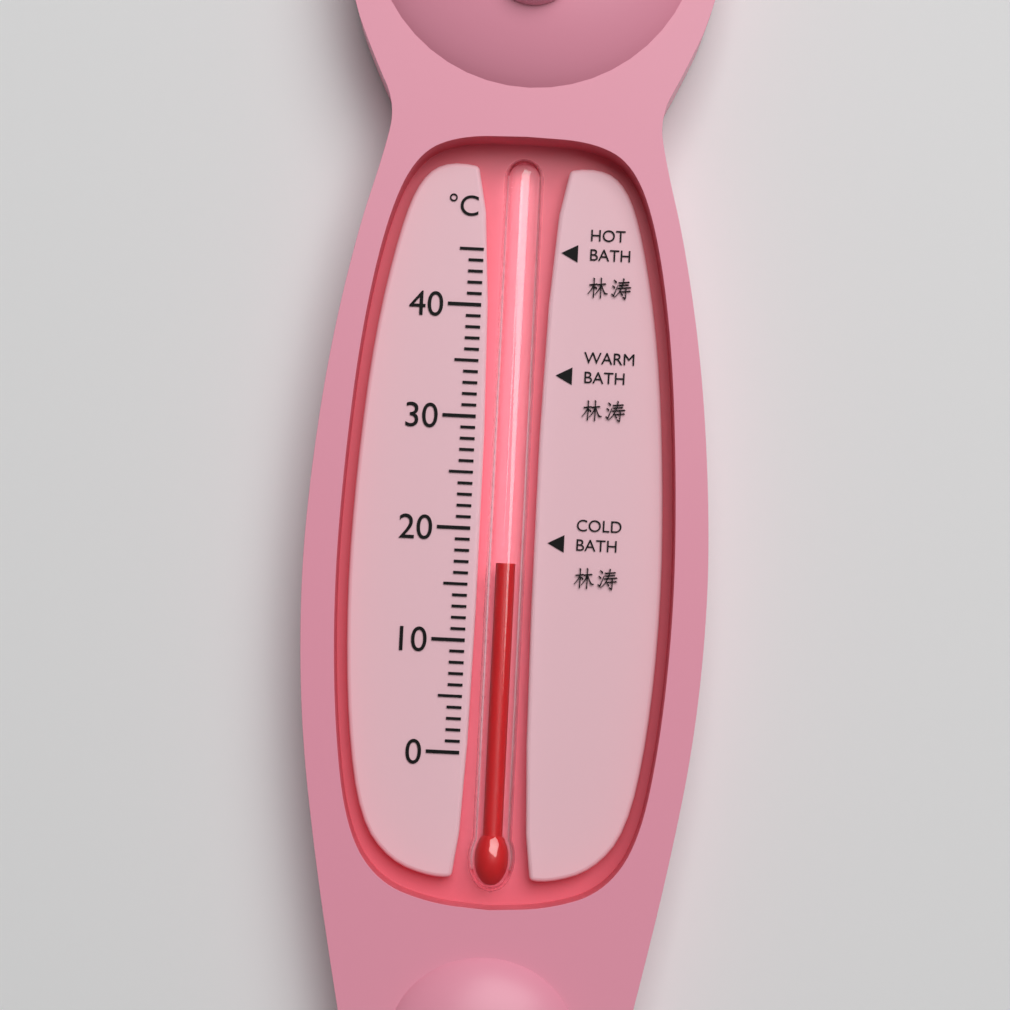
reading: 17 °C
